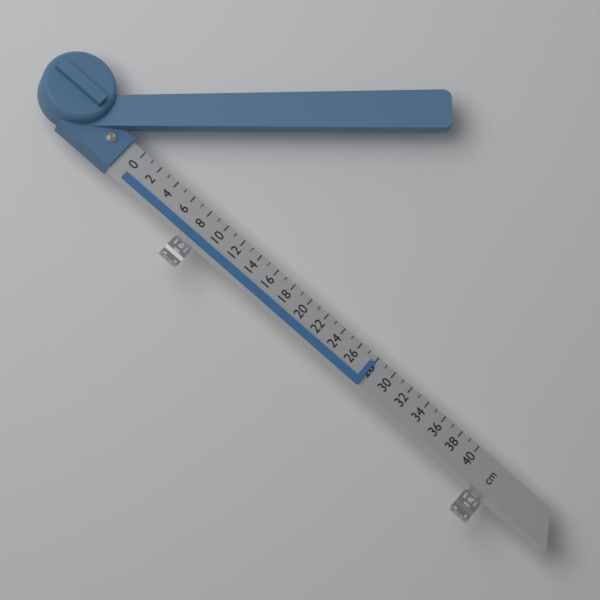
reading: 28 cm
